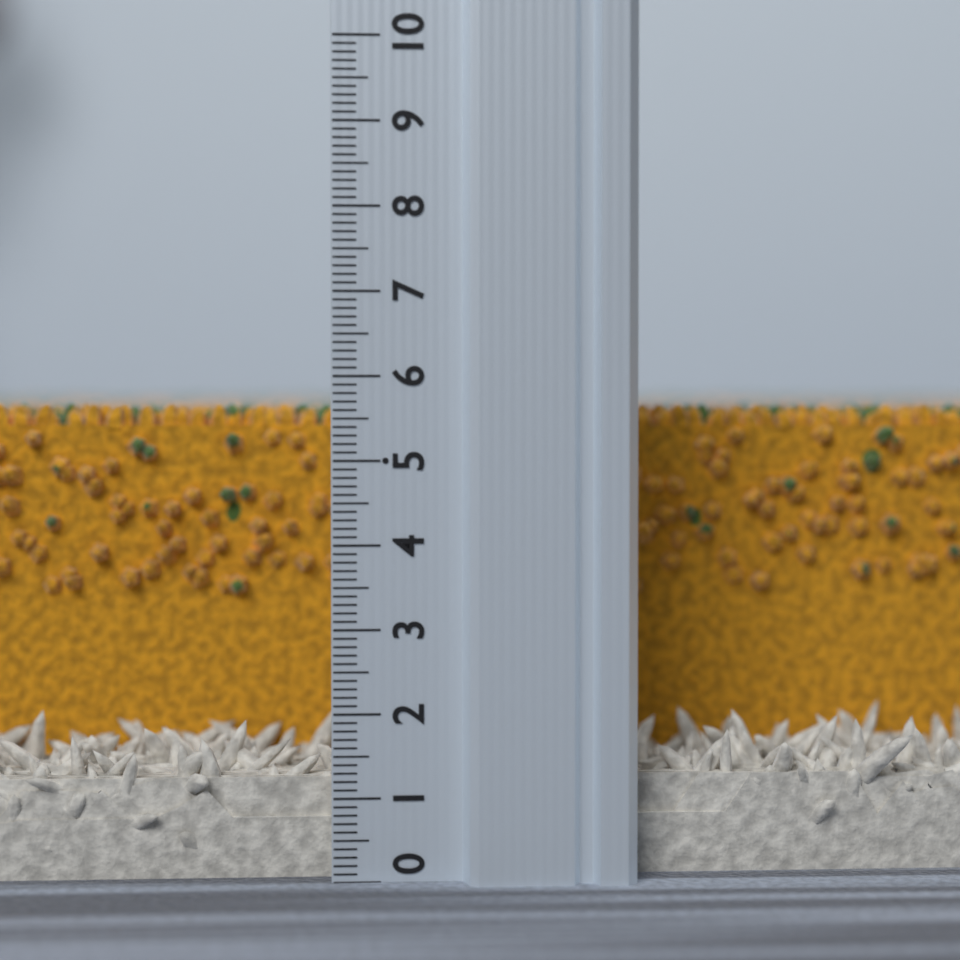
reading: 5.7 (no unit)
